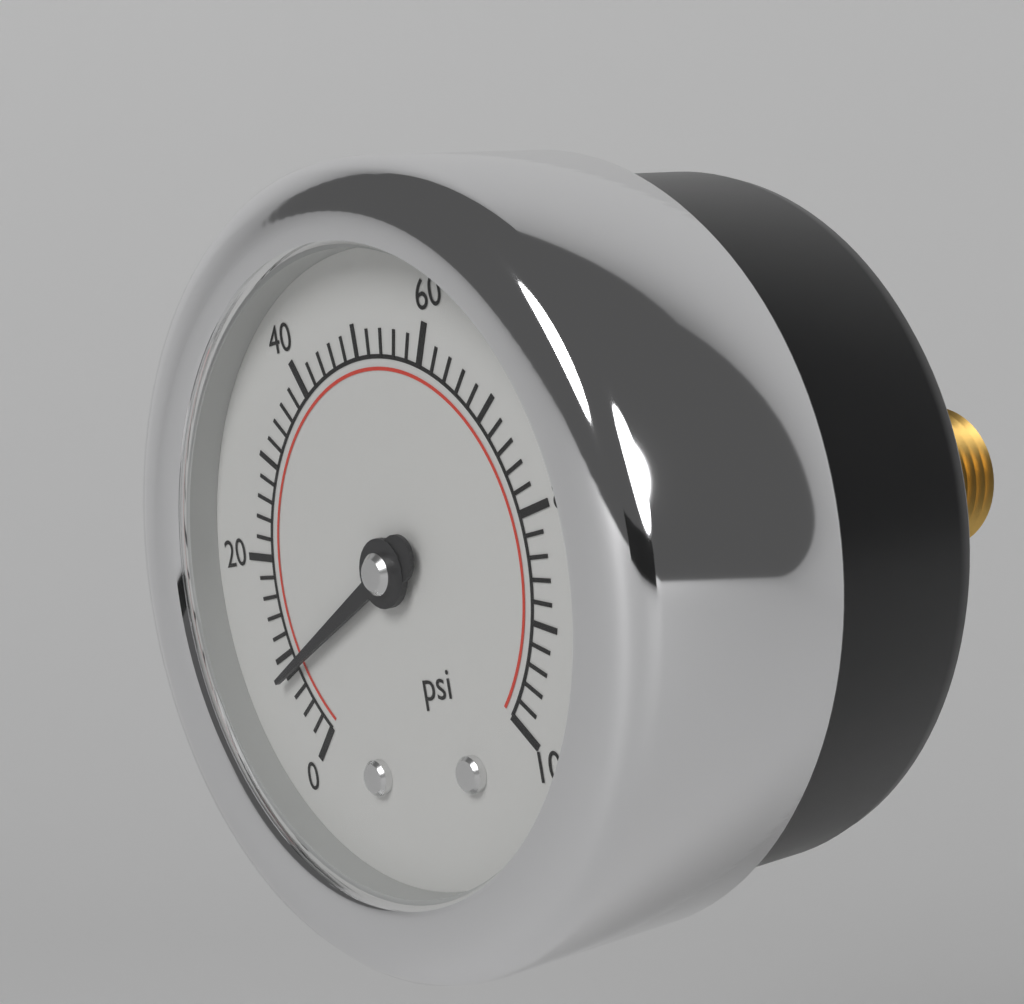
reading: 8 psi
